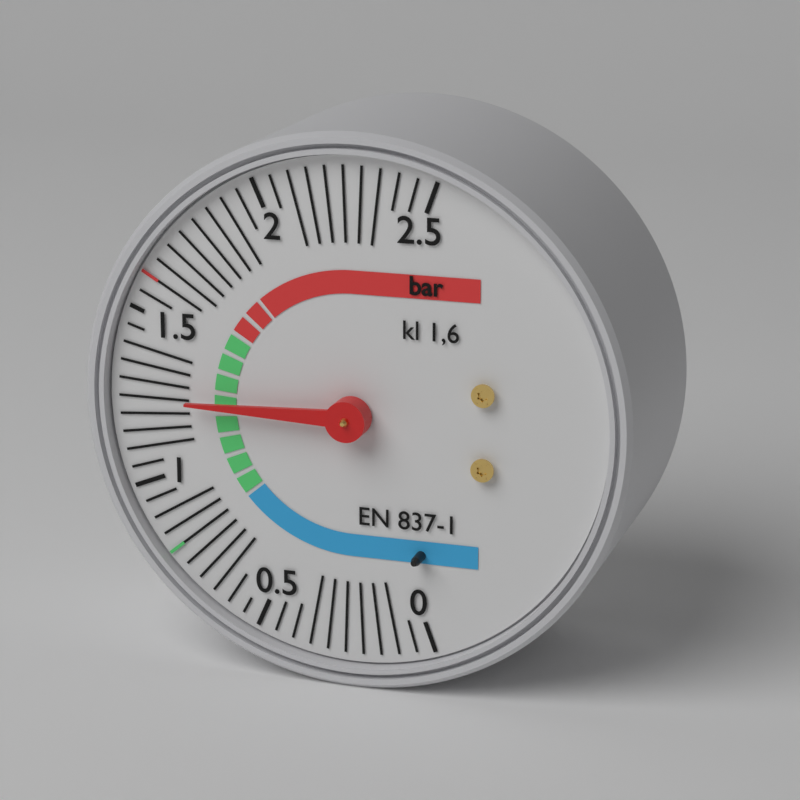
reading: 1.25 bar
